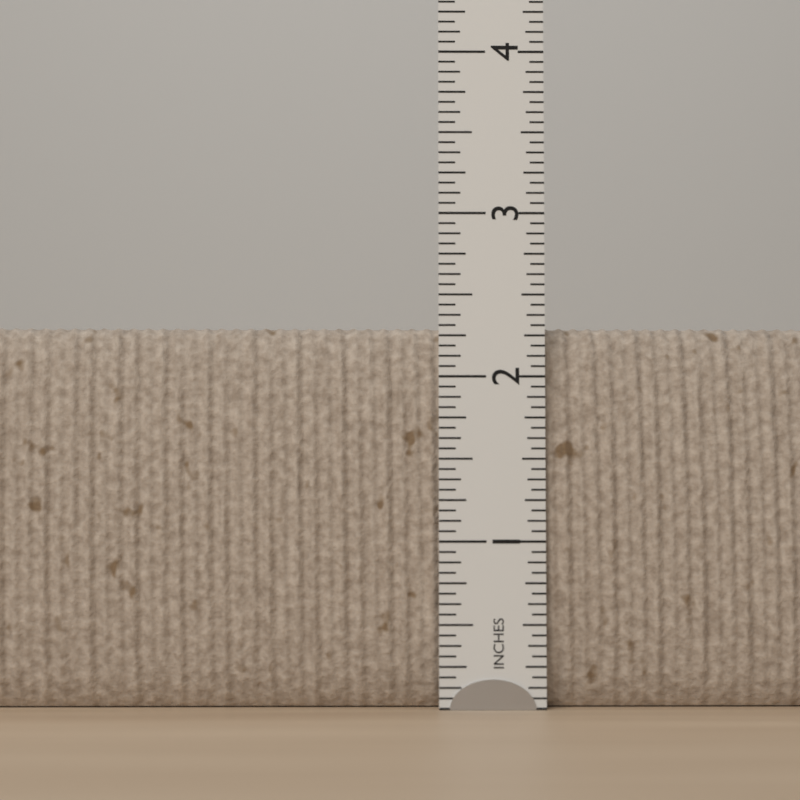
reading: 2.3125 in
